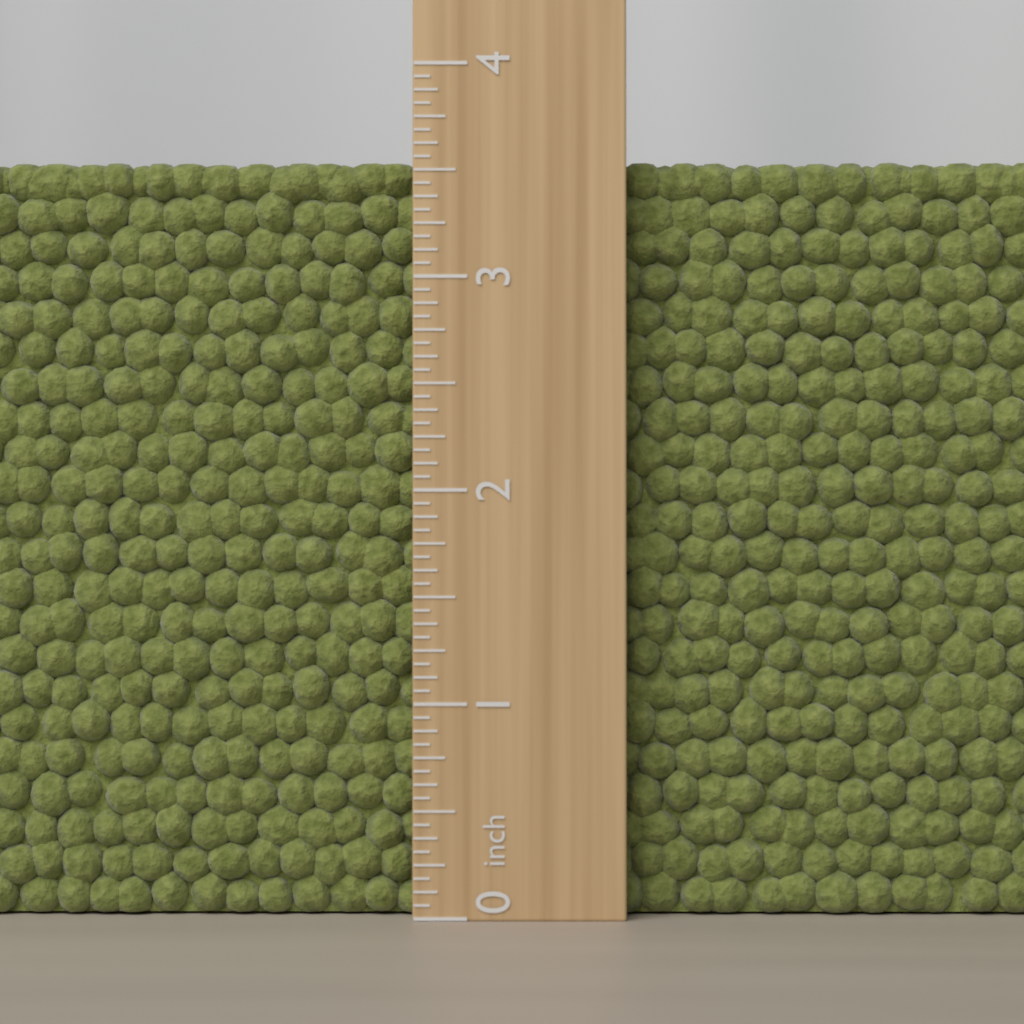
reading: 3.5625 inch
